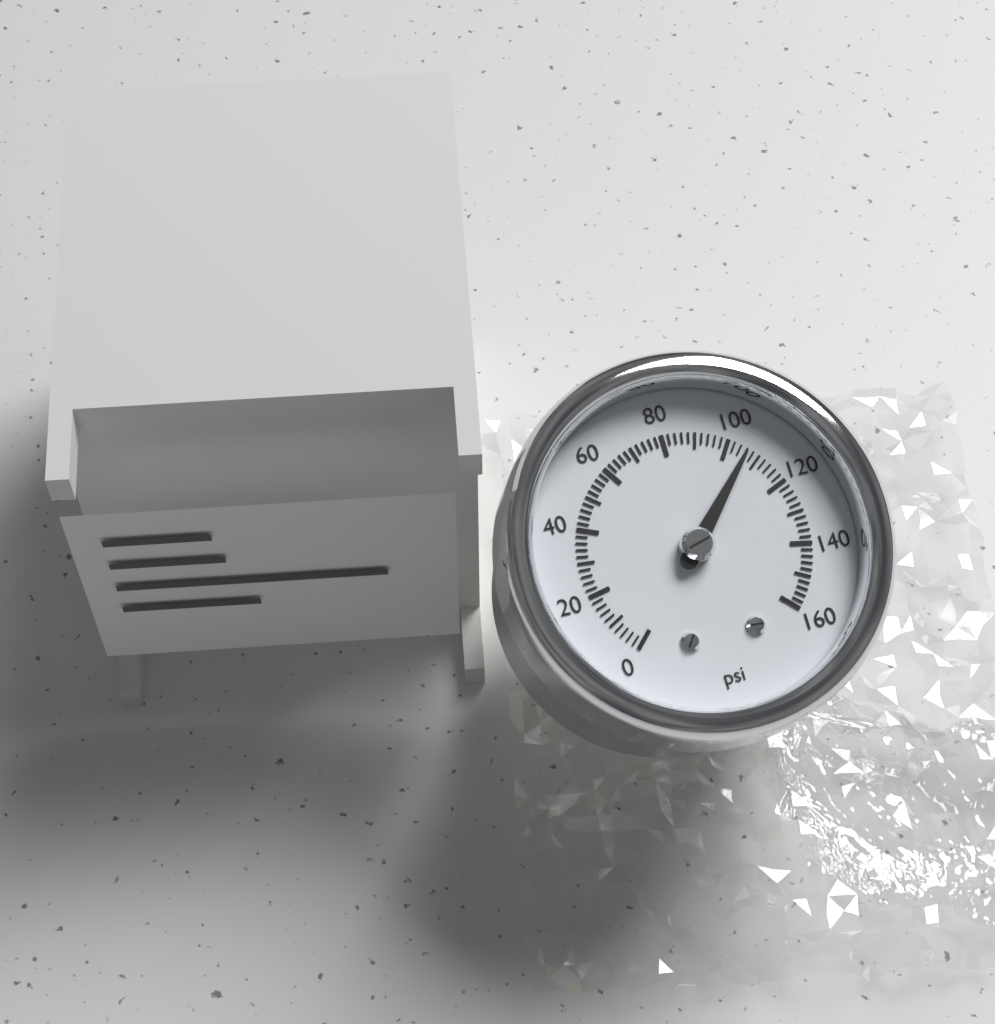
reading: 106 psi
